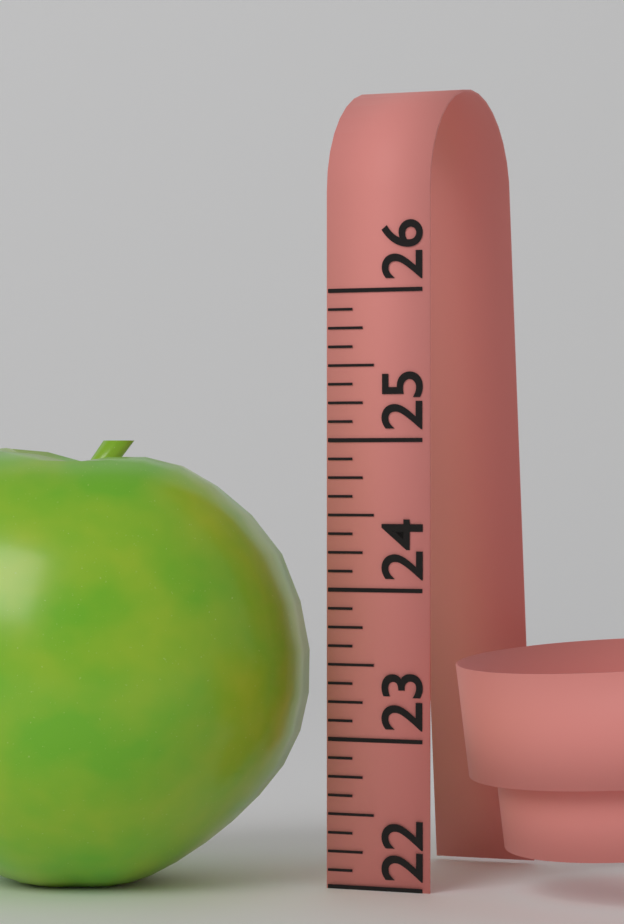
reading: 25.000 (no unit)
